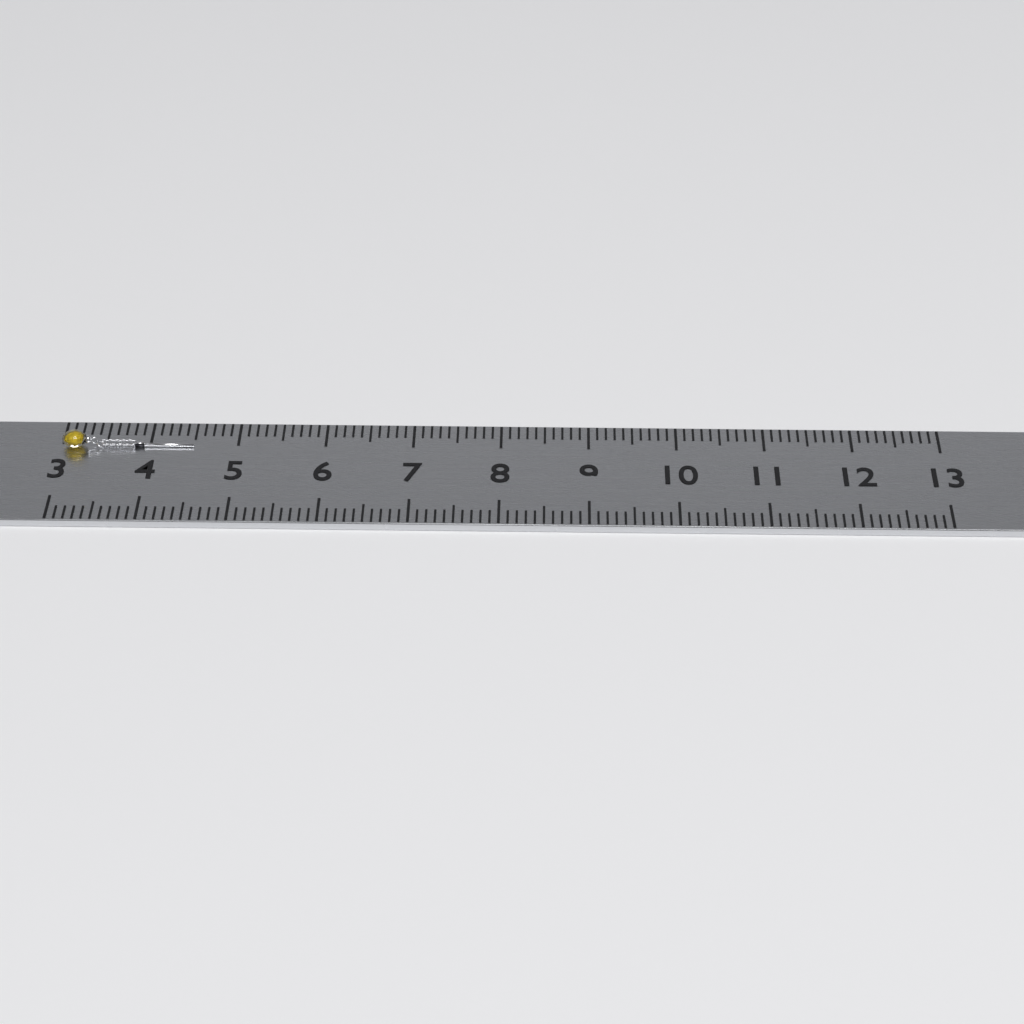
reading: 4.5 (no unit)
